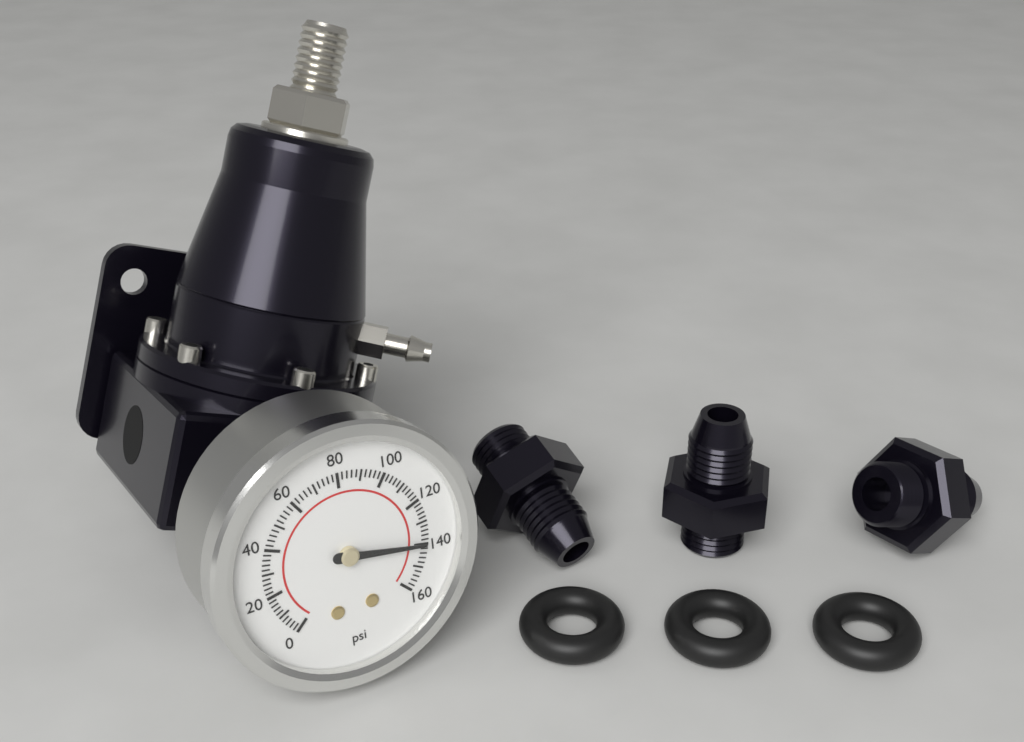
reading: 140 psi
